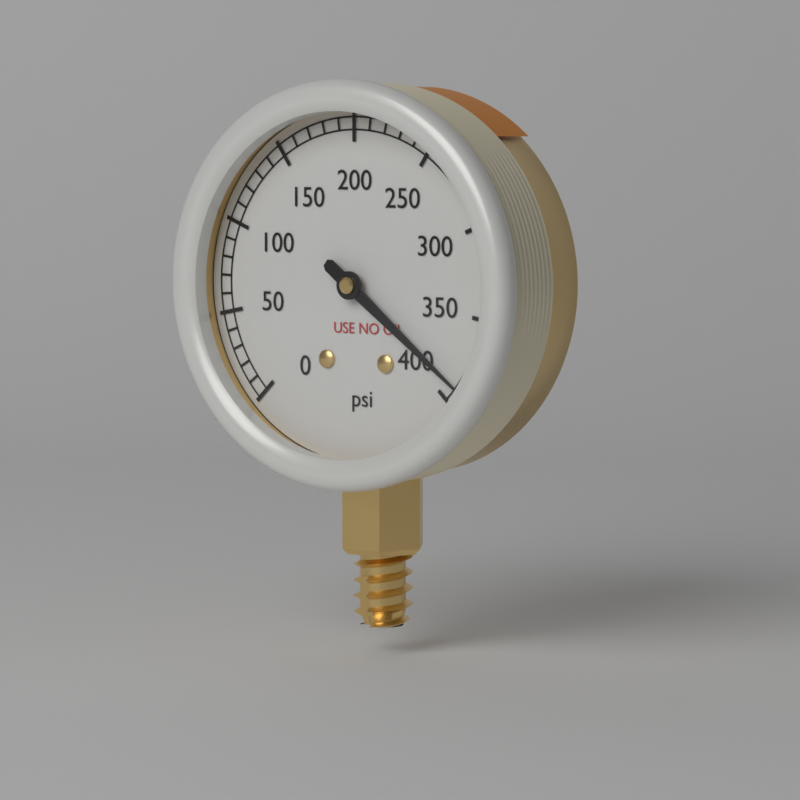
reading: 390 psi
